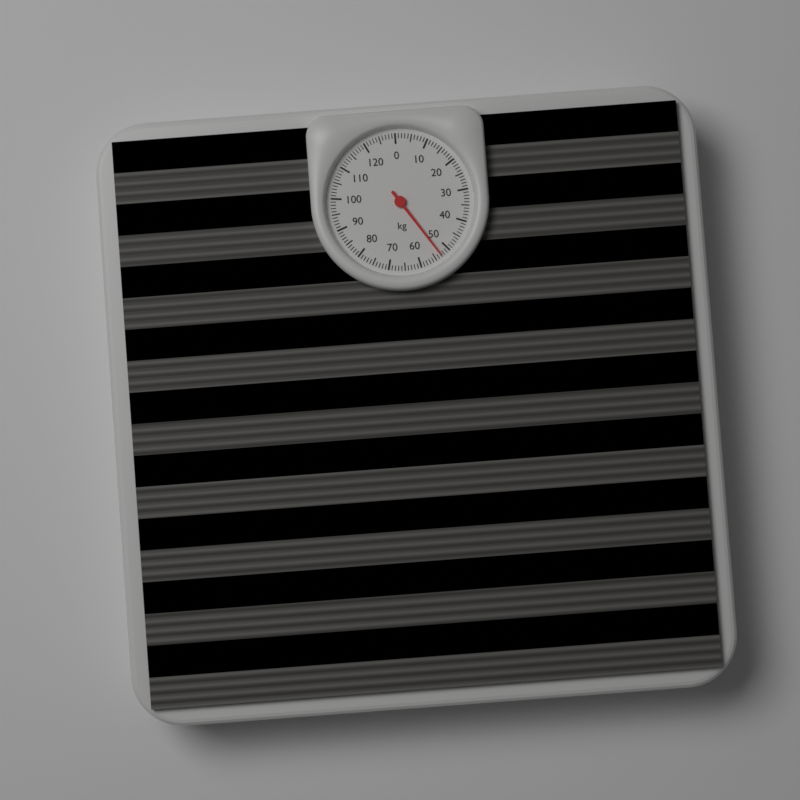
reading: 53 kg
